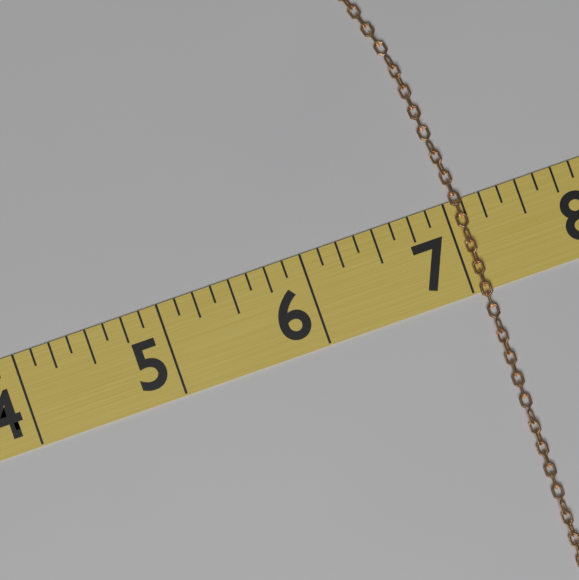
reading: 7.125 (no unit)
